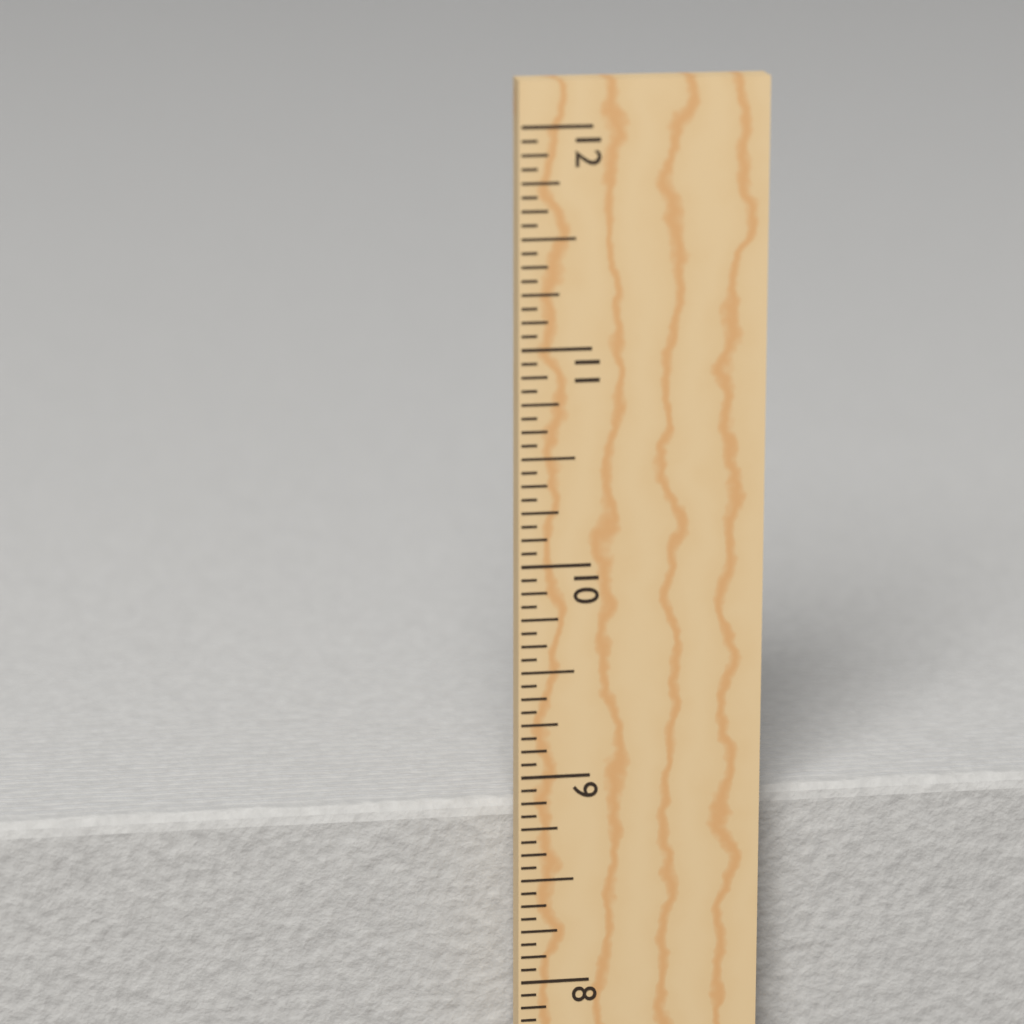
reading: 8.8125 in
